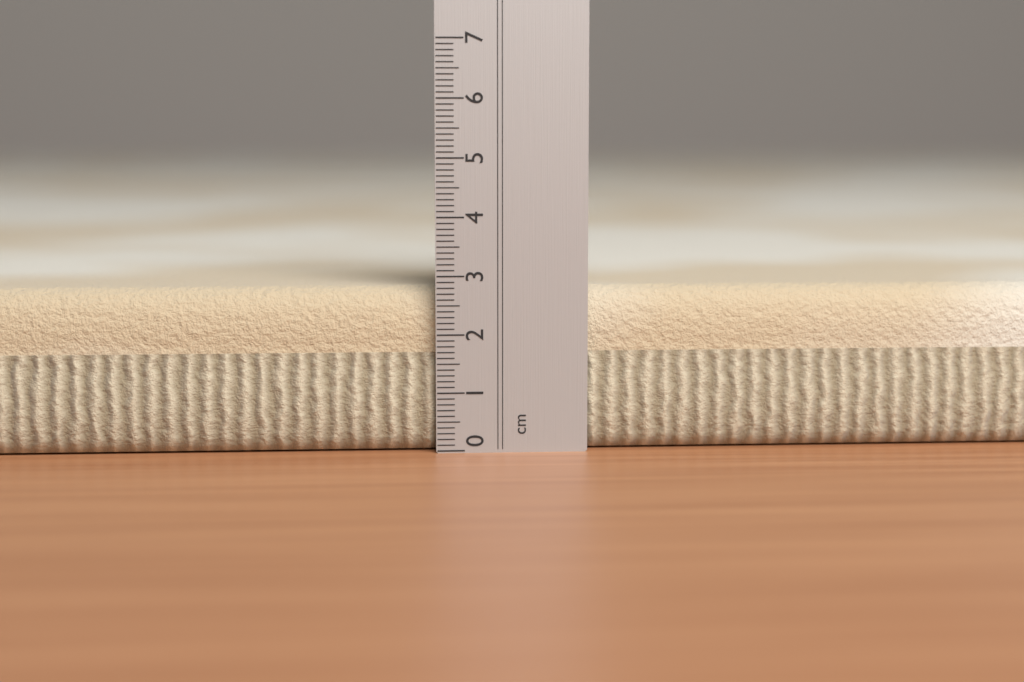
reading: 2.8 cm
